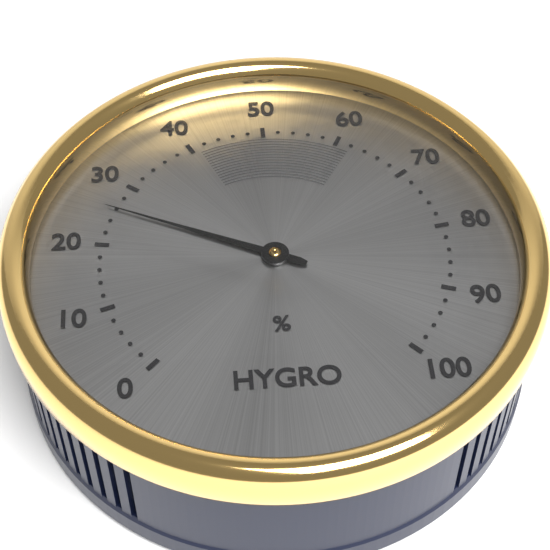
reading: 26 %
